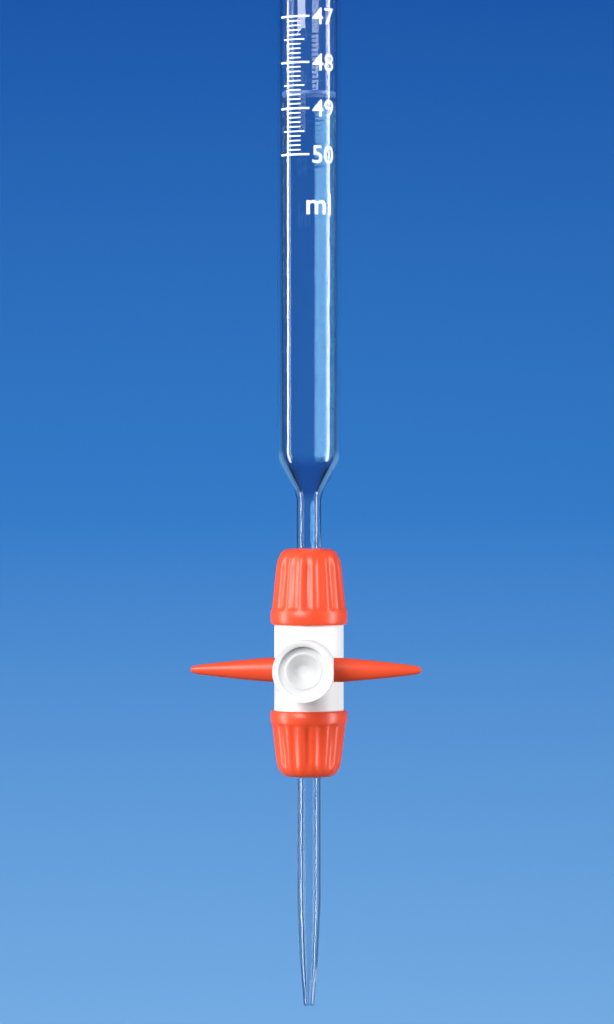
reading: 48.6 ml
